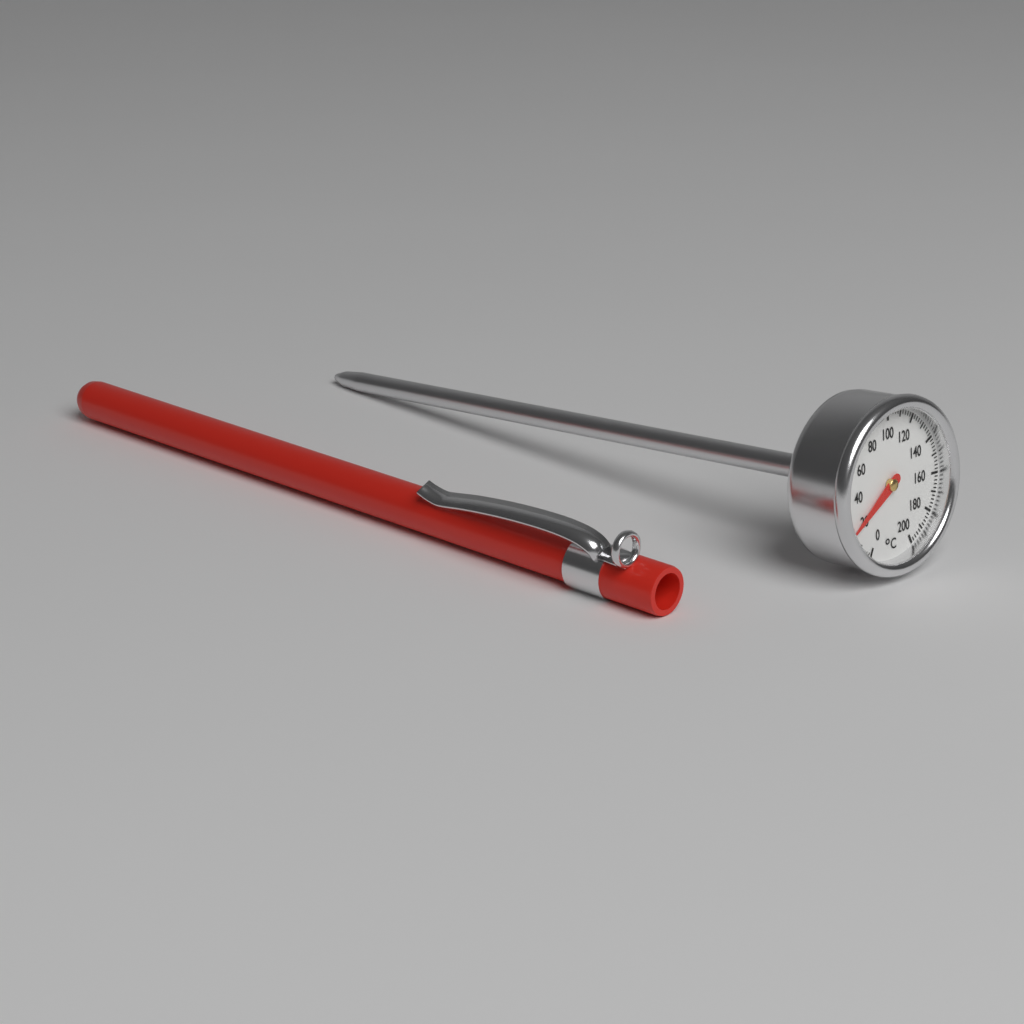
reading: 20 °C
